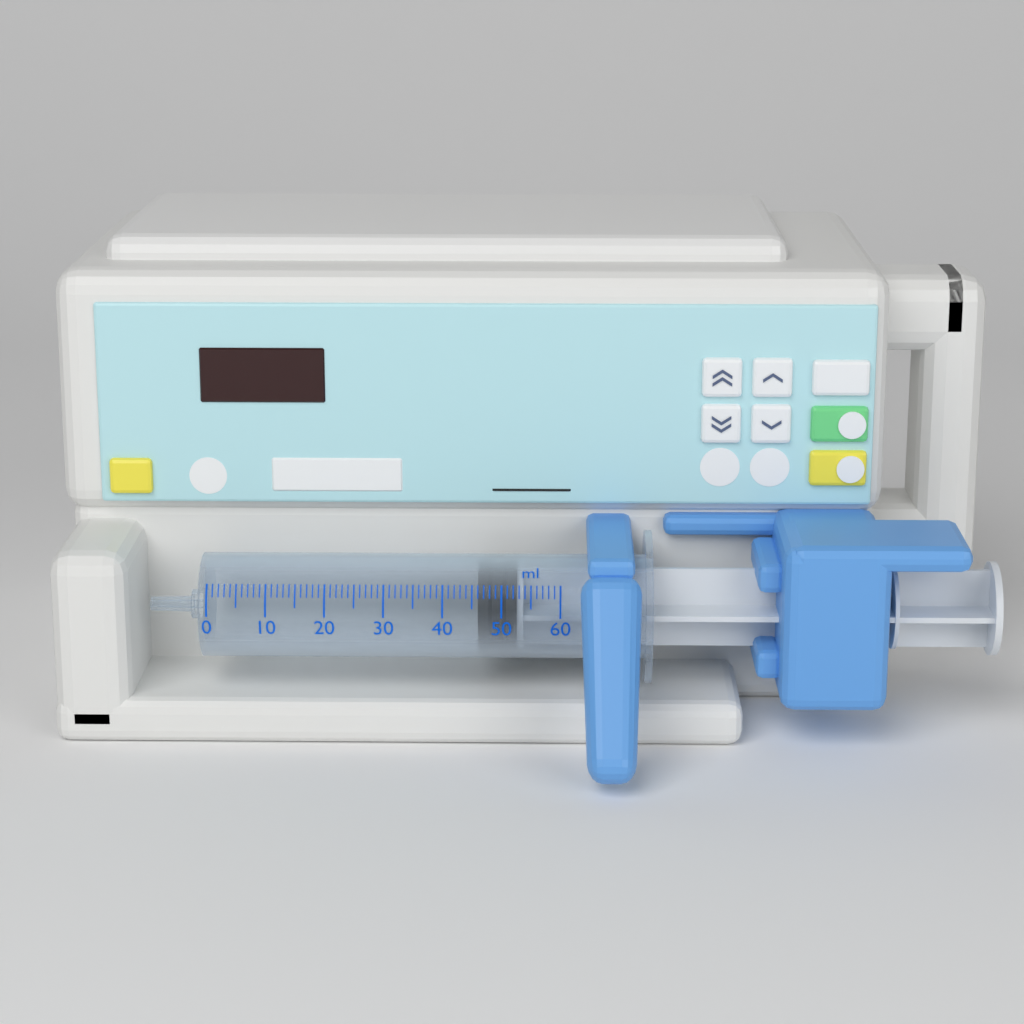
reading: 46 ml
